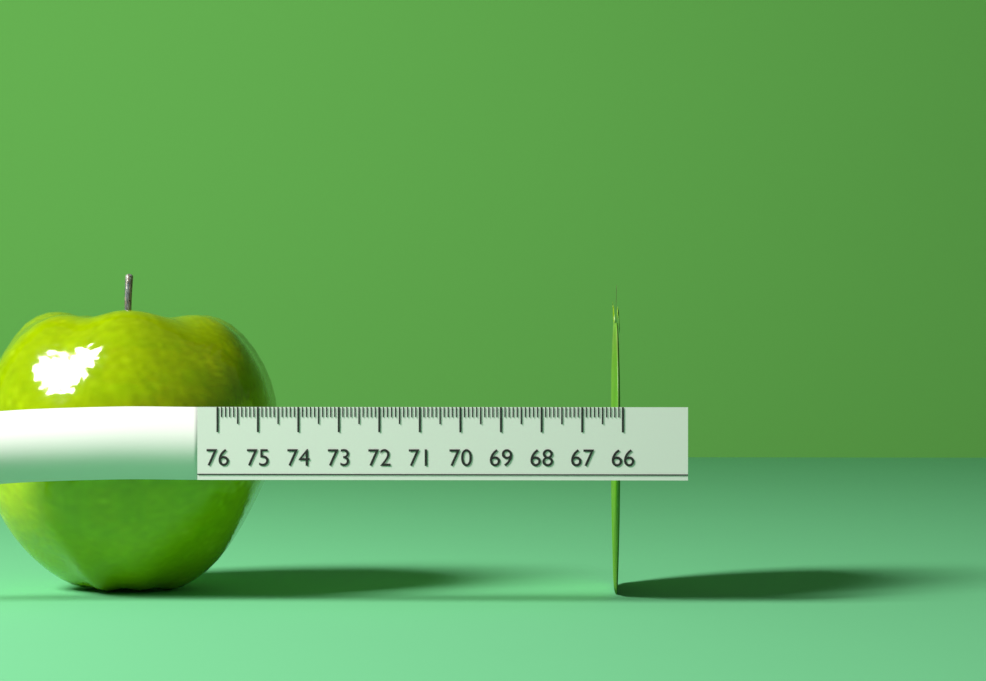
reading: 66.2 (no unit)
